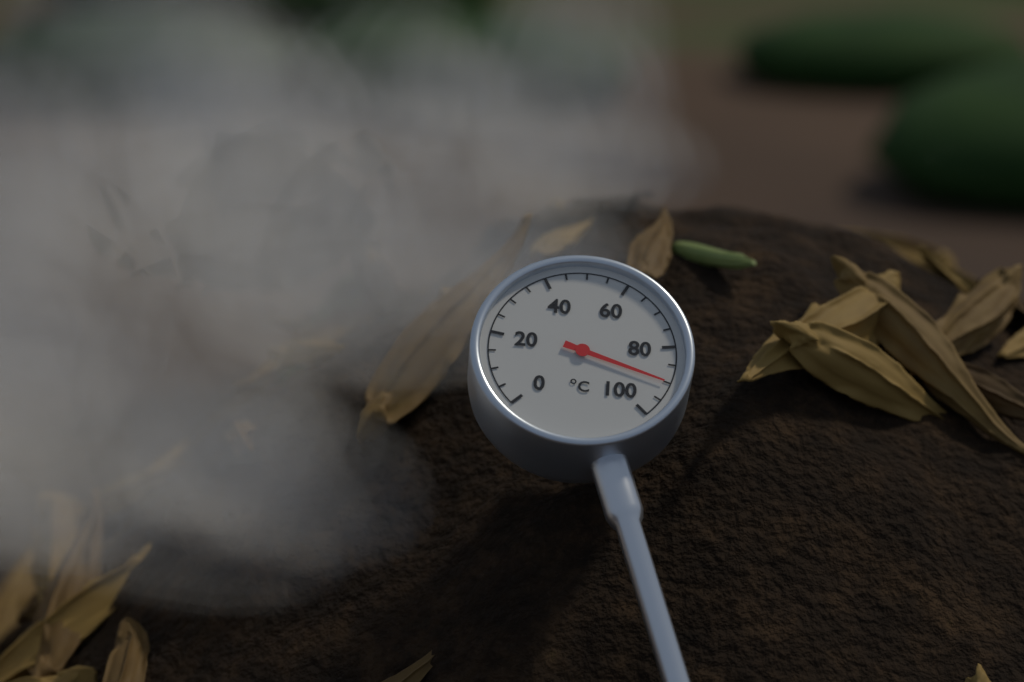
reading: 90 °C
